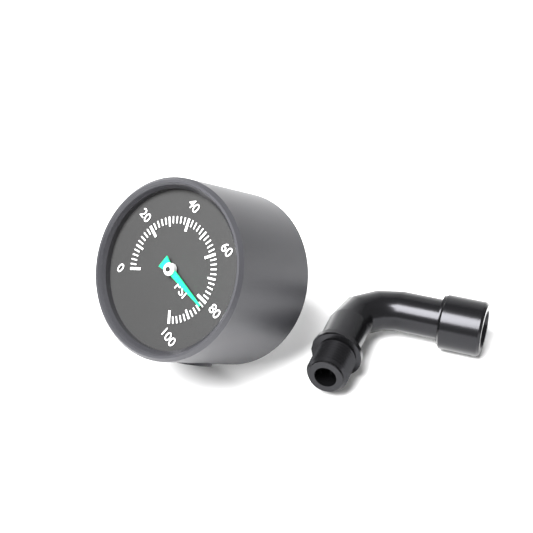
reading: 82 psi
